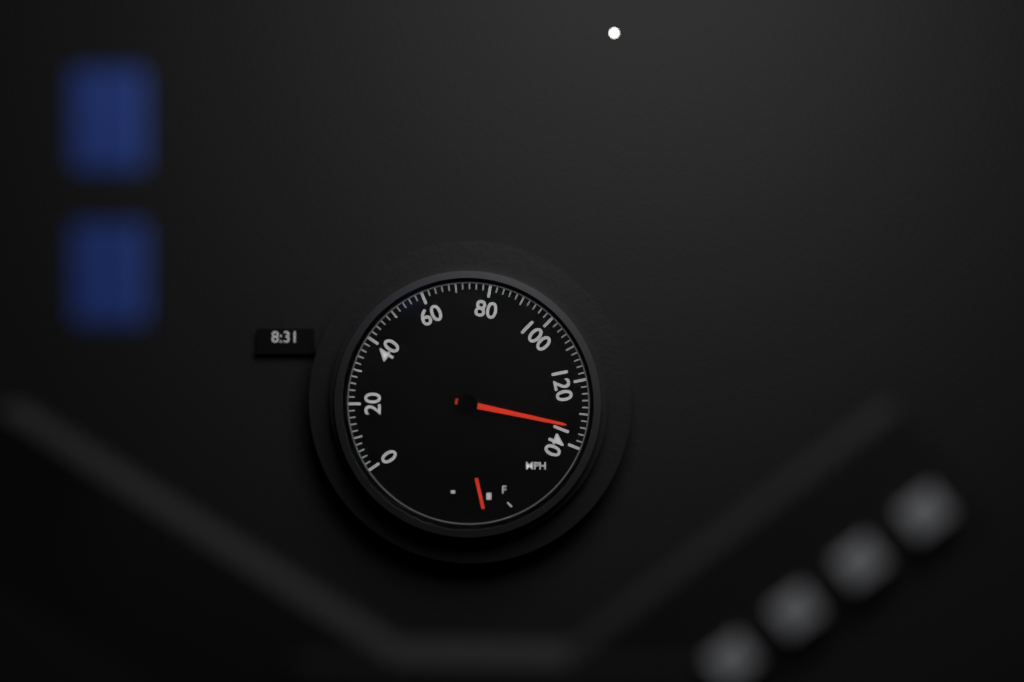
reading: 134 mph
